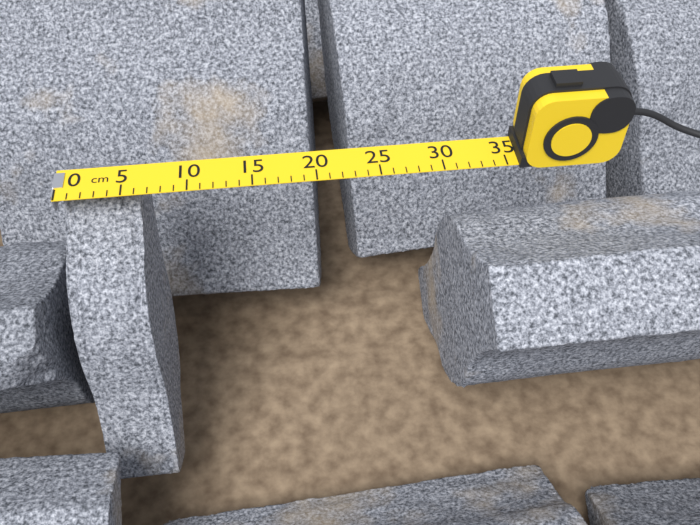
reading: 6 cm
